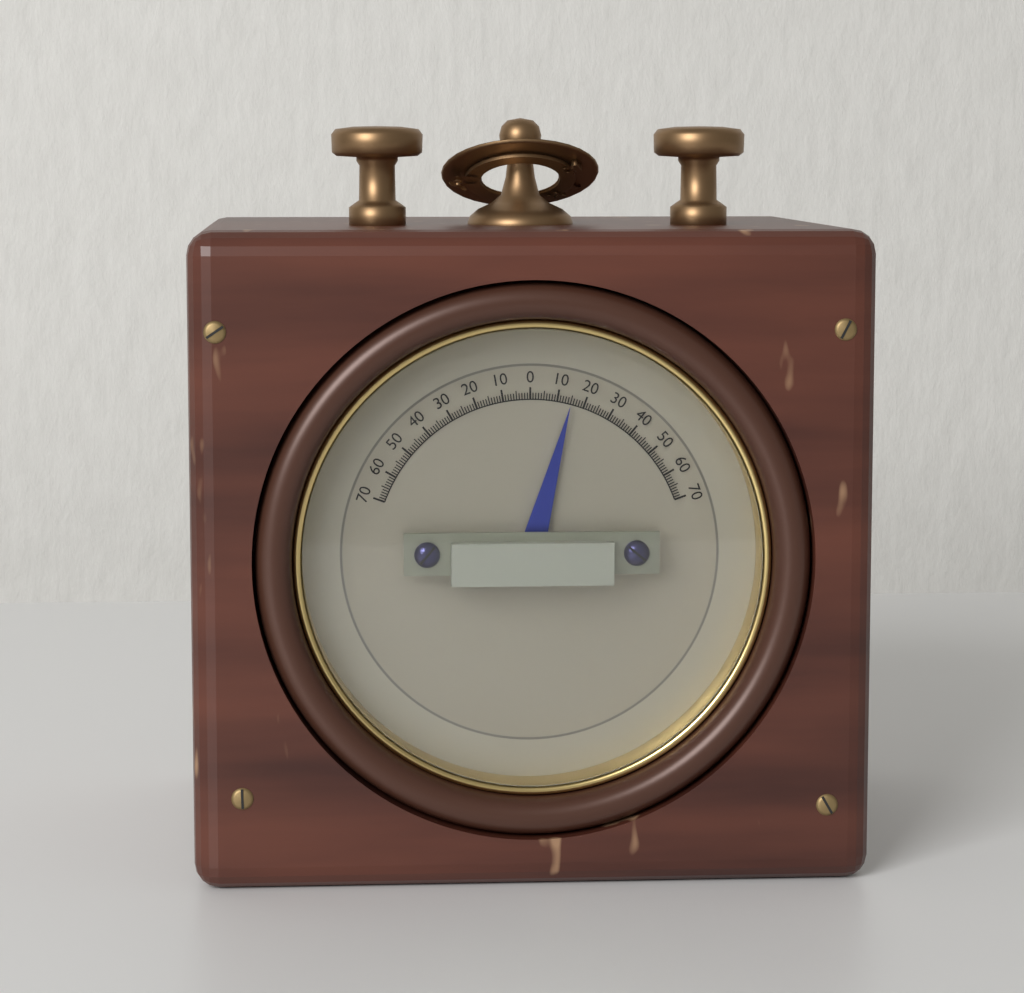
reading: 15 (no unit)
